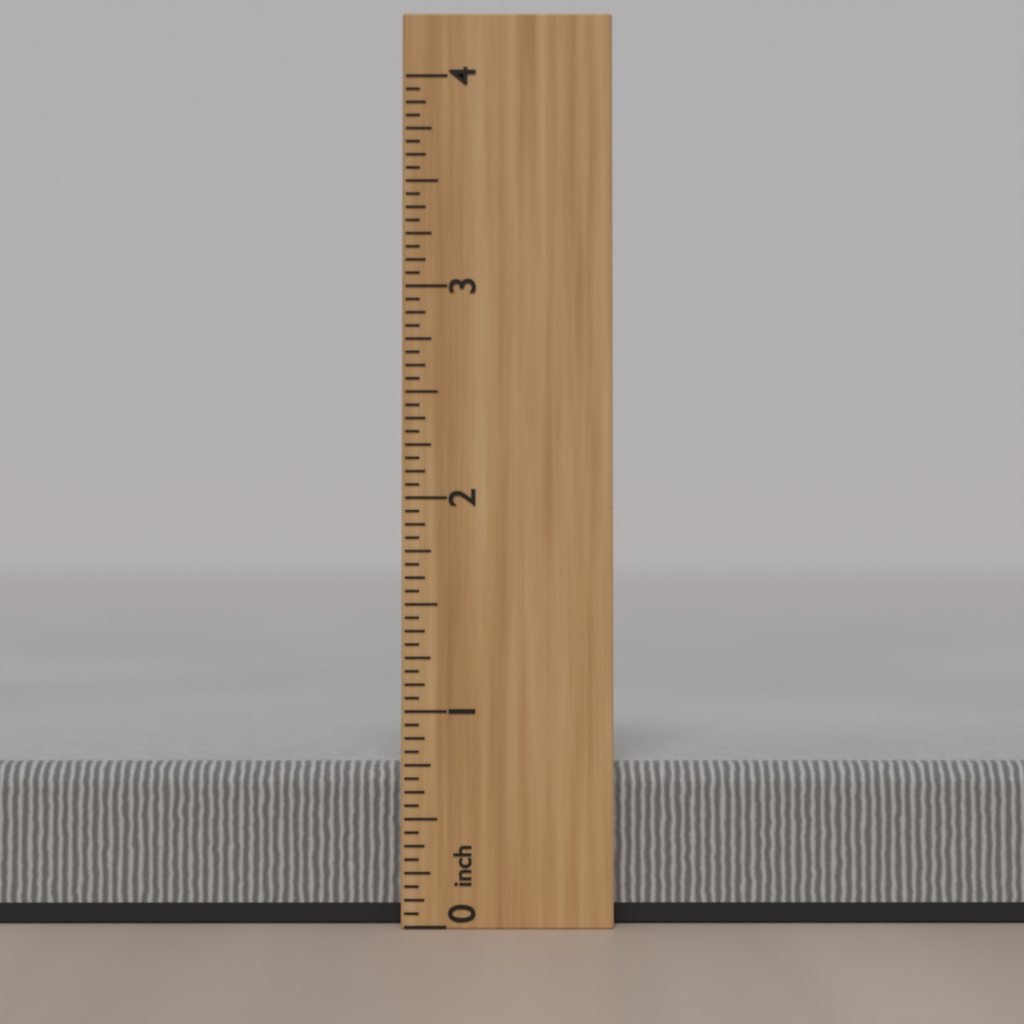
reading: 0.7500 inch
